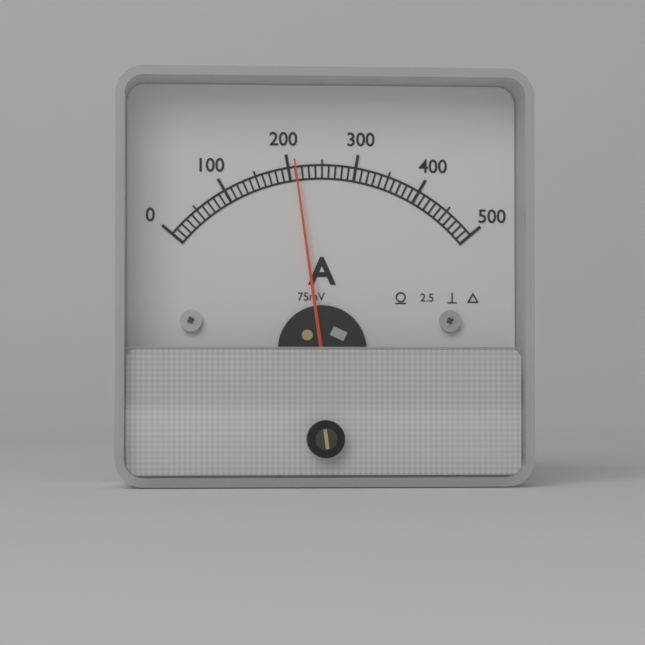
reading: 210 A
